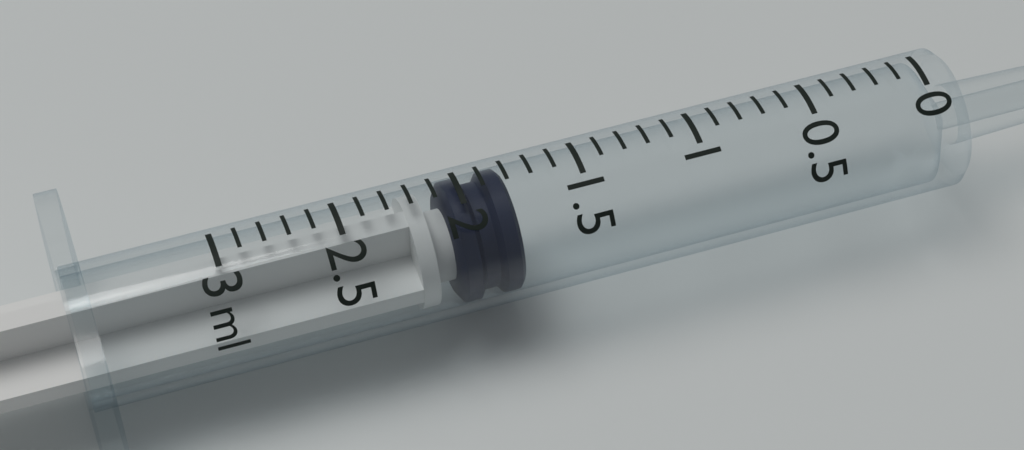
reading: 1.8 ml
